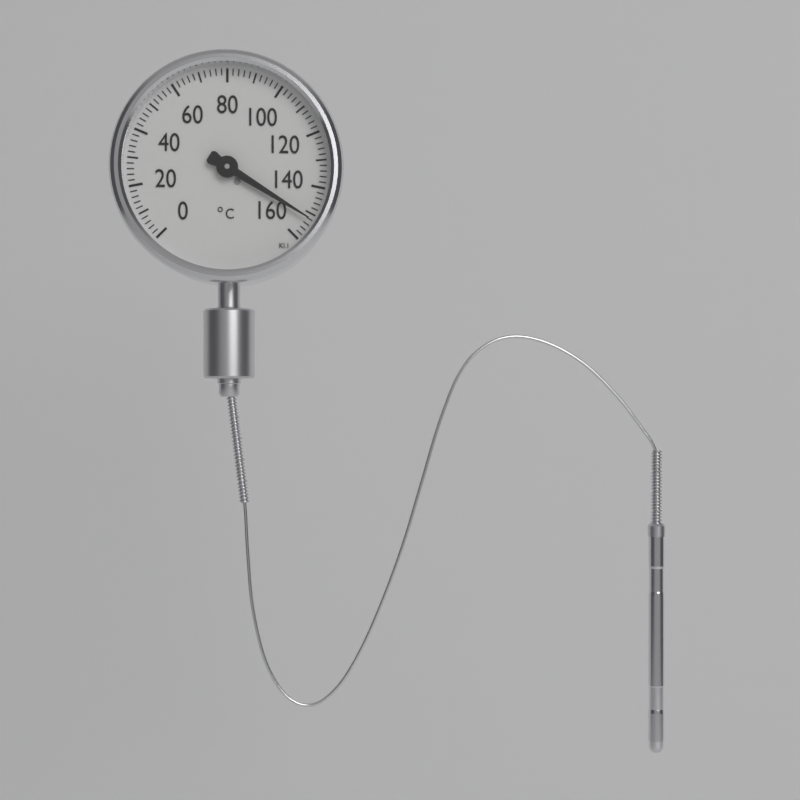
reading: 152 °C
